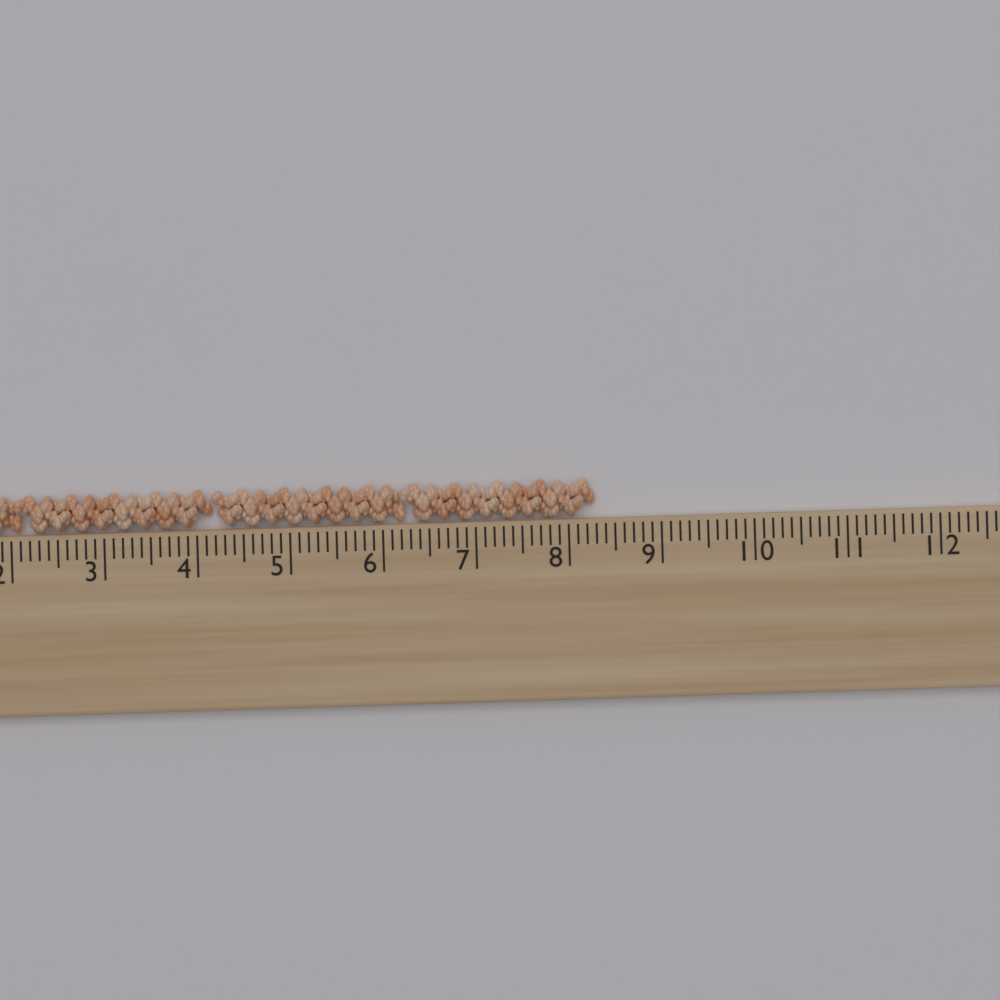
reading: 8.3 cm
